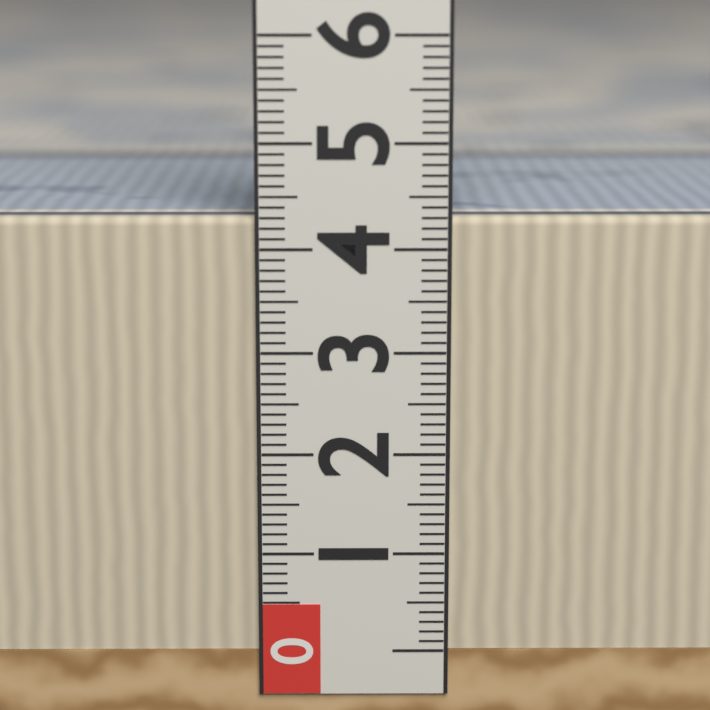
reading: 4.3 (no unit)
